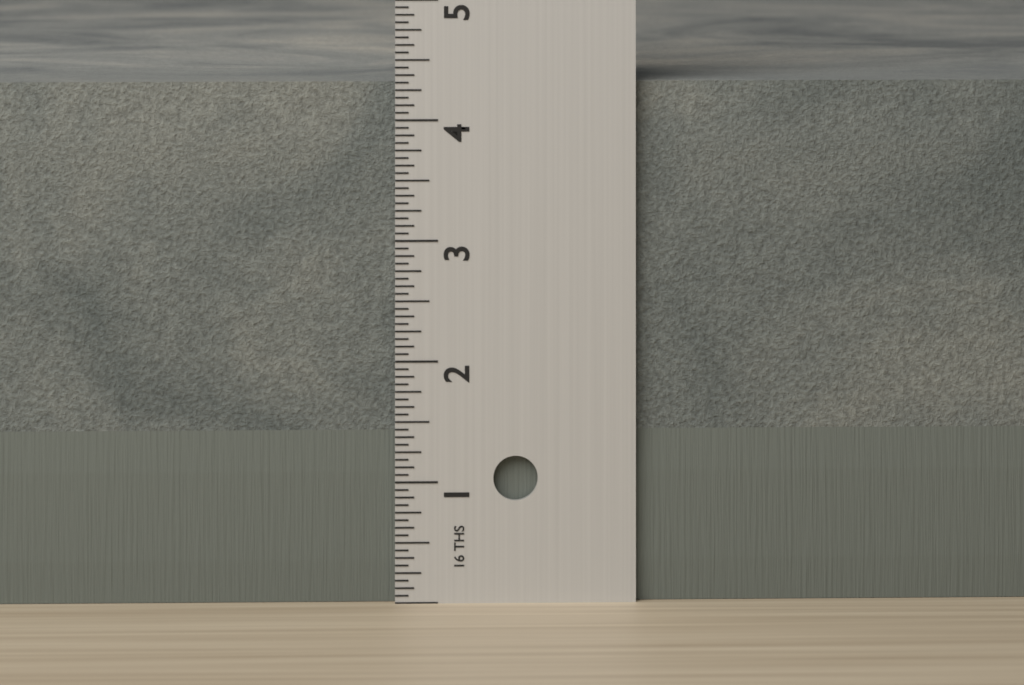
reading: 4.3125 in
